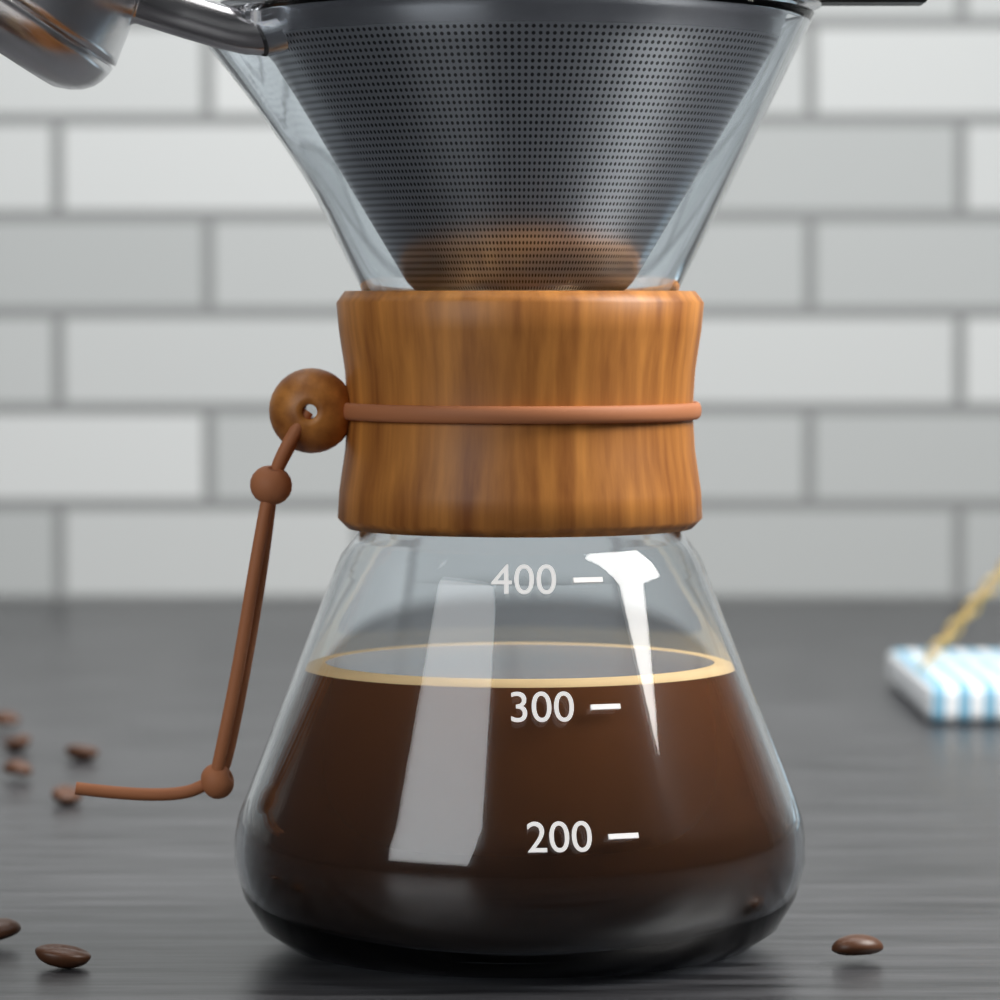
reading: 320 (no unit)
